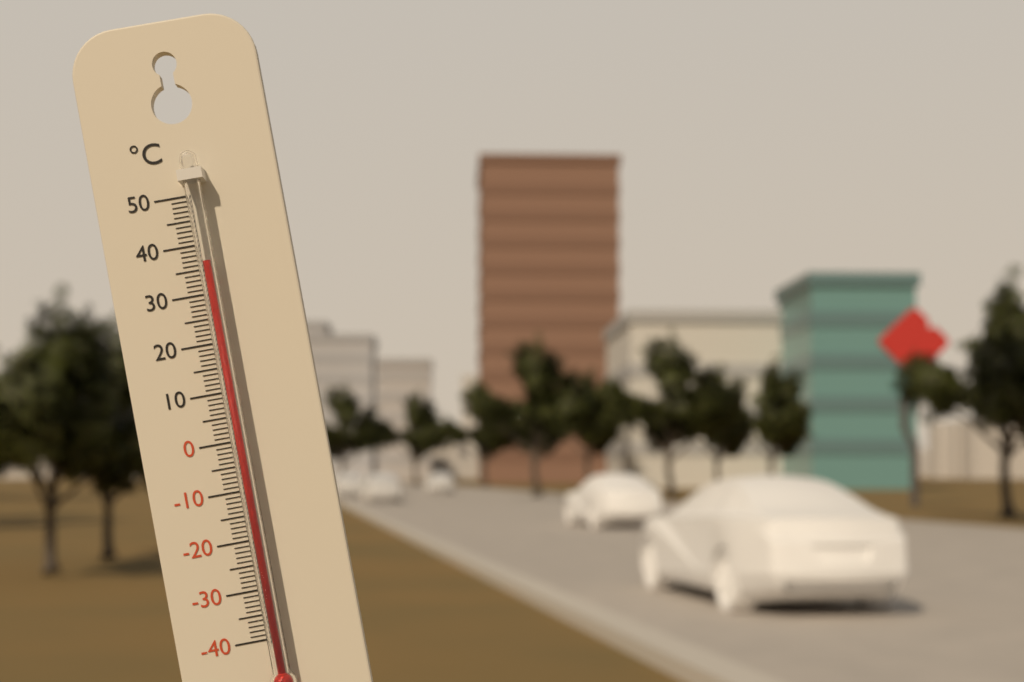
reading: 36 °C
